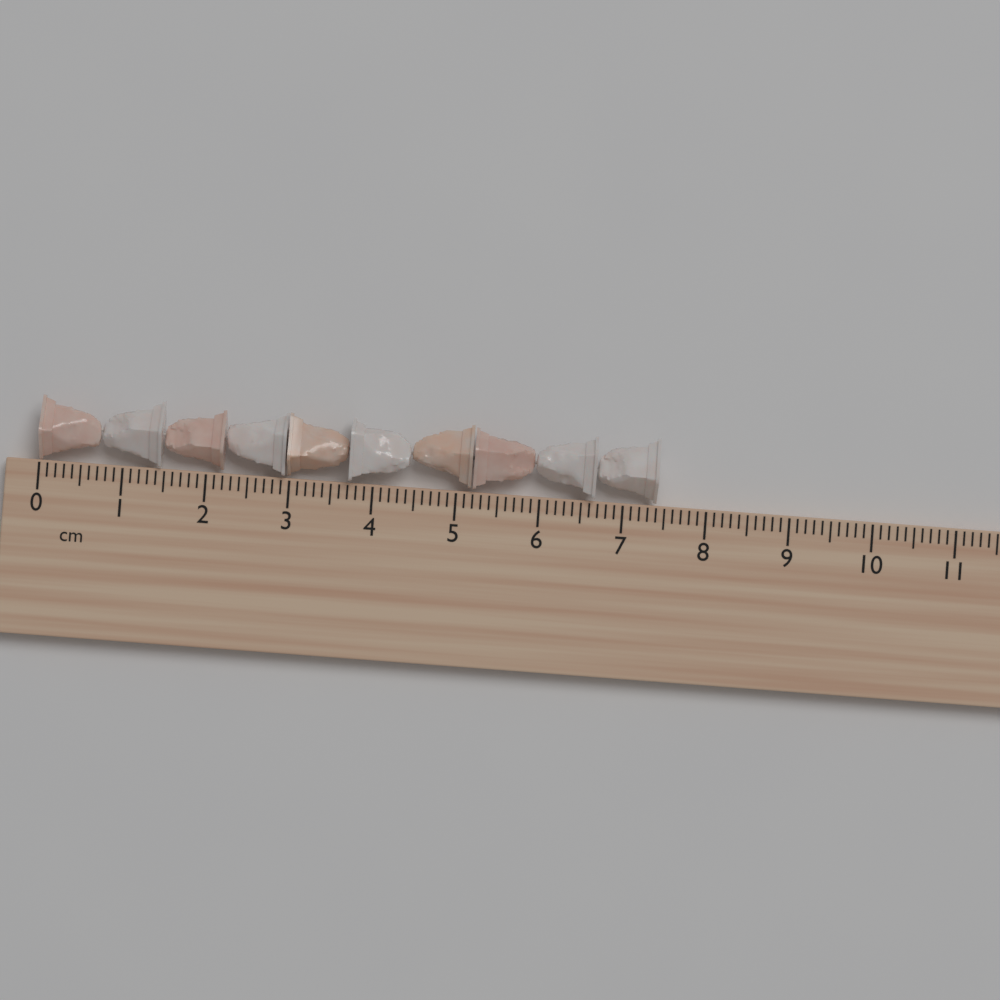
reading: 7.4 cm
